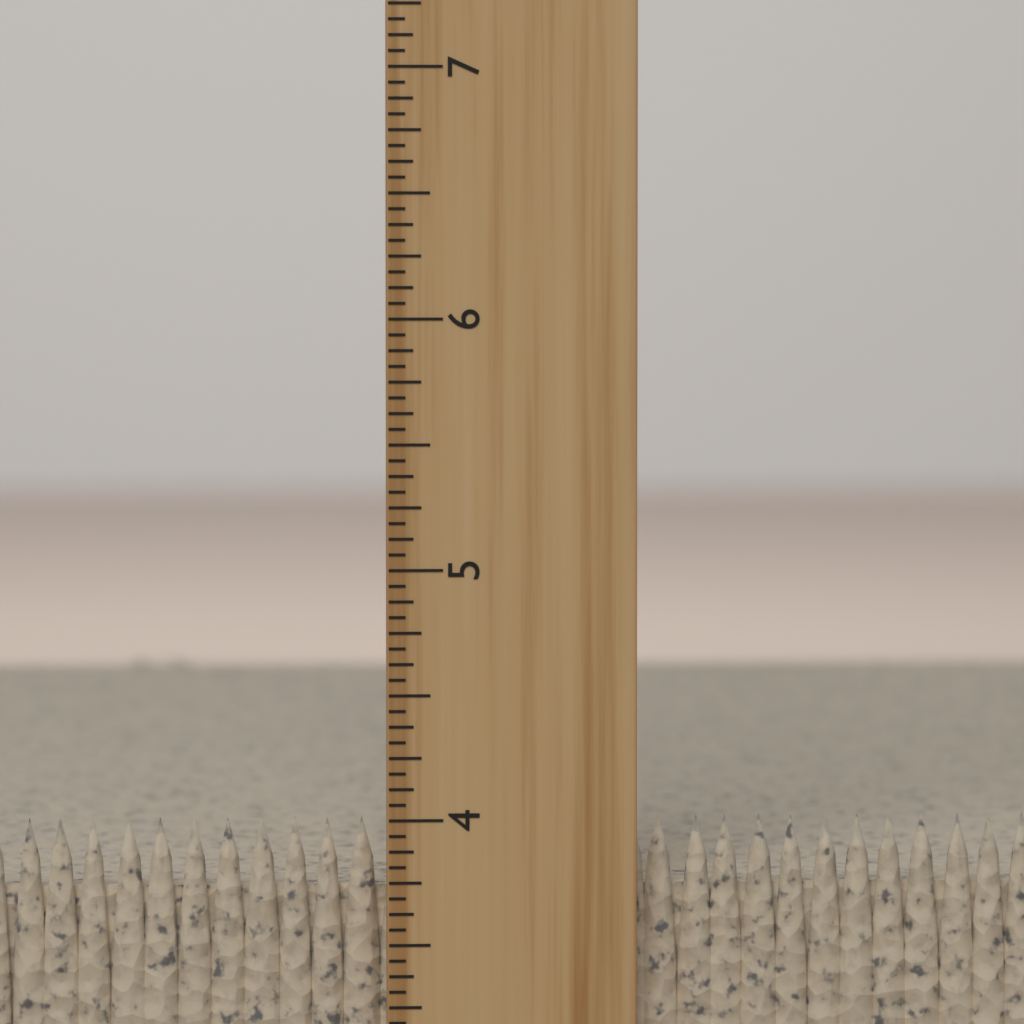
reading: 4.0000 inch
